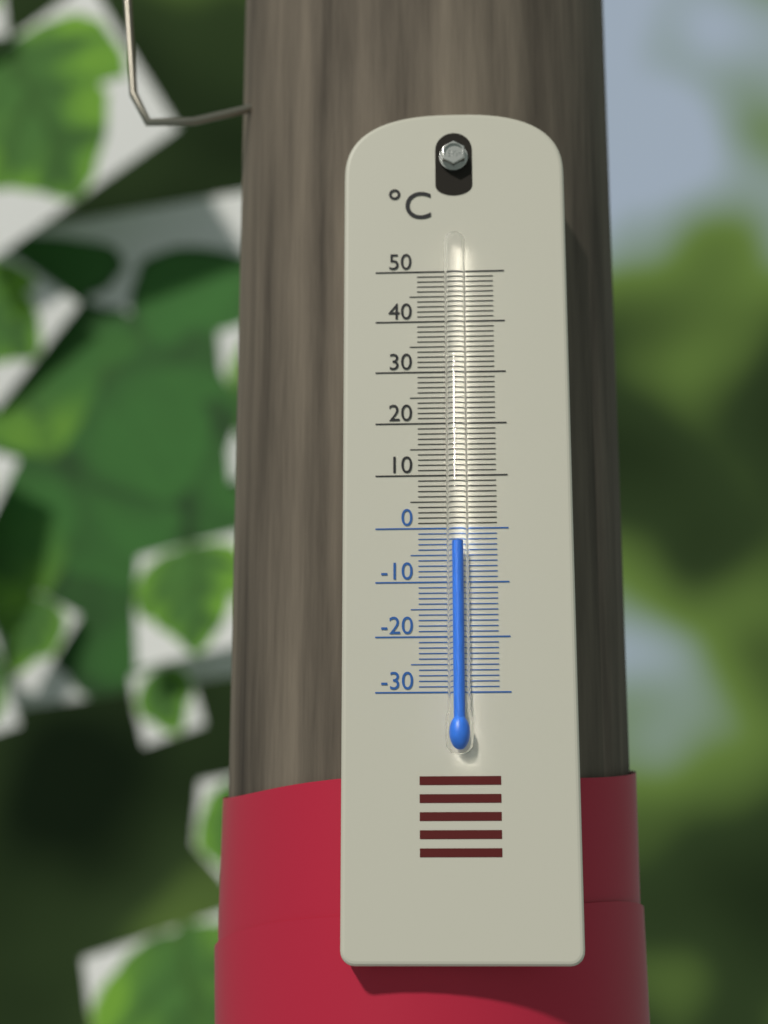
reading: -3 °C
